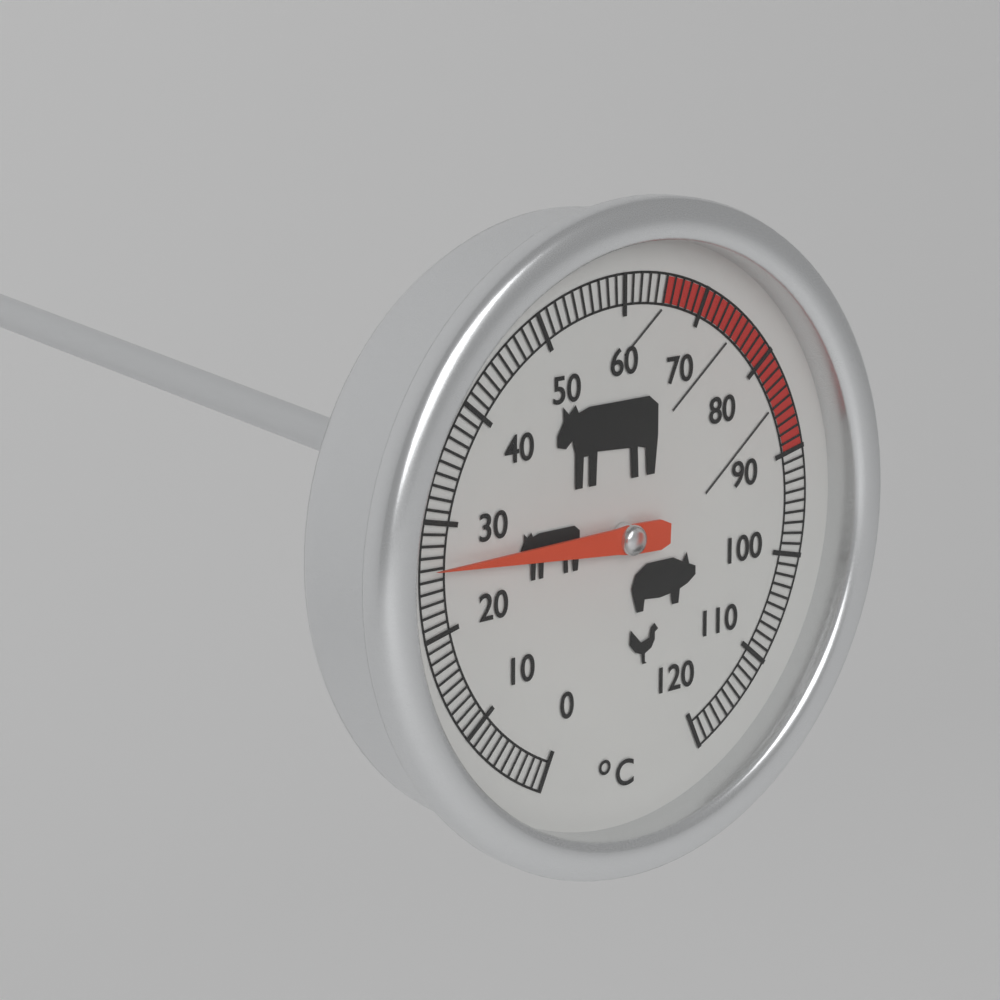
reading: 26 °C
